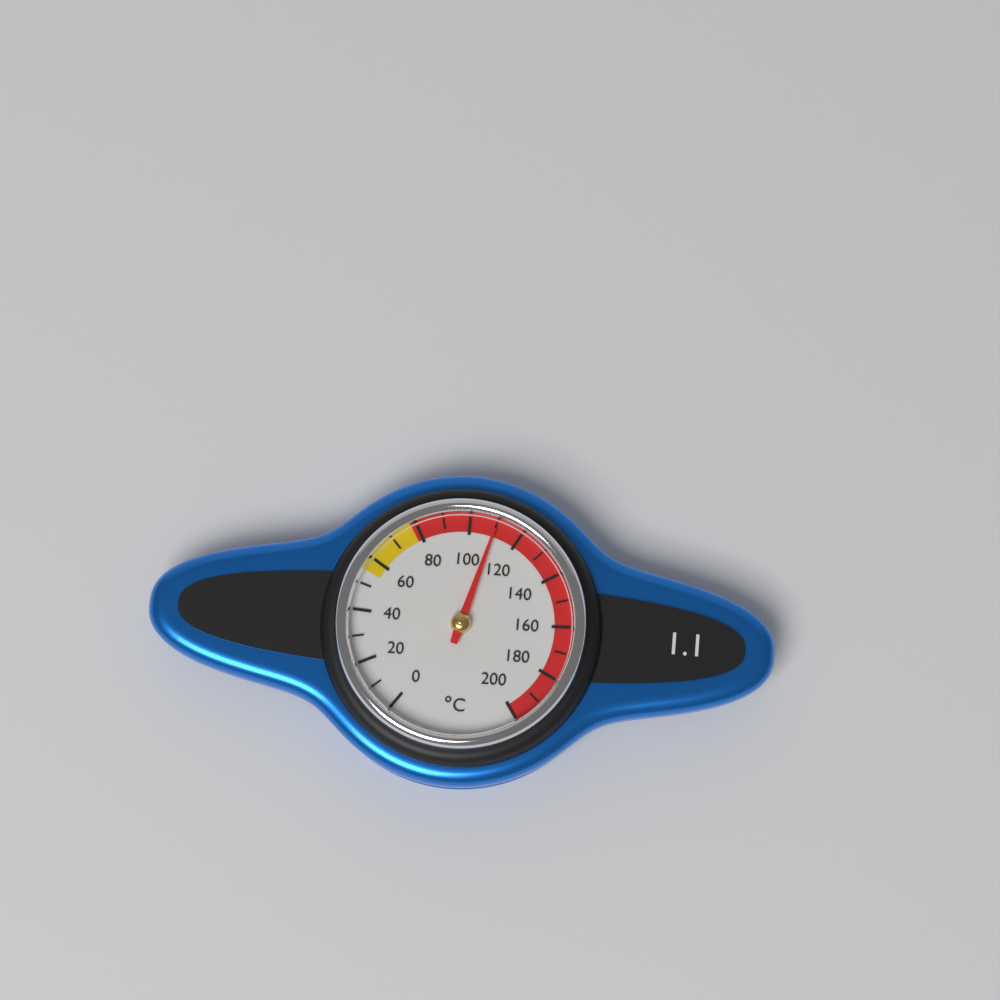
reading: 110 °C
